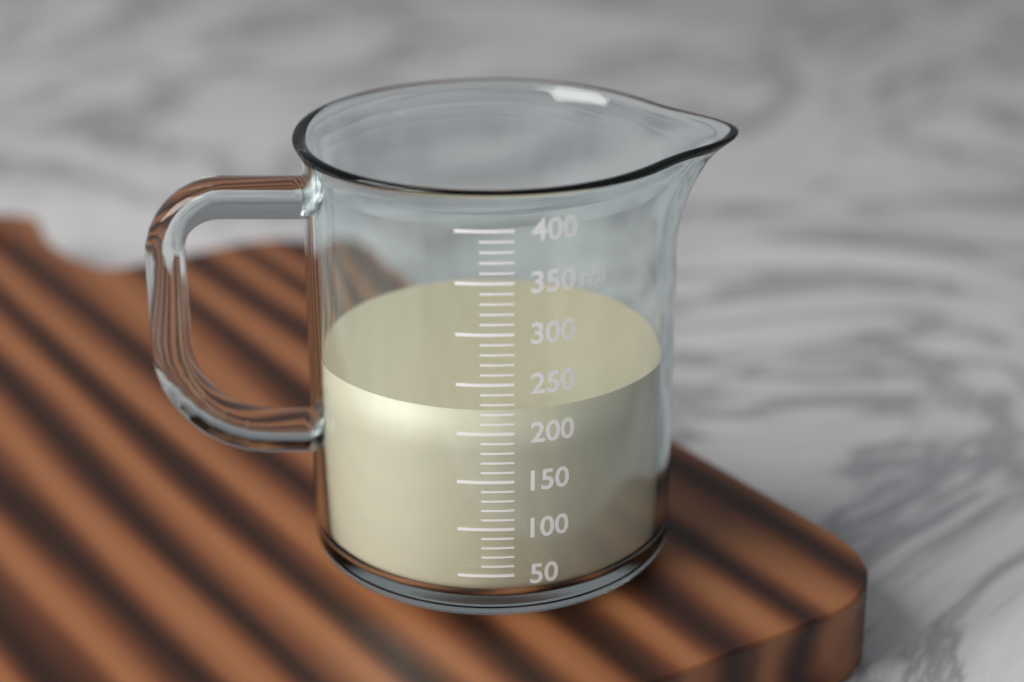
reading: 220 ml
